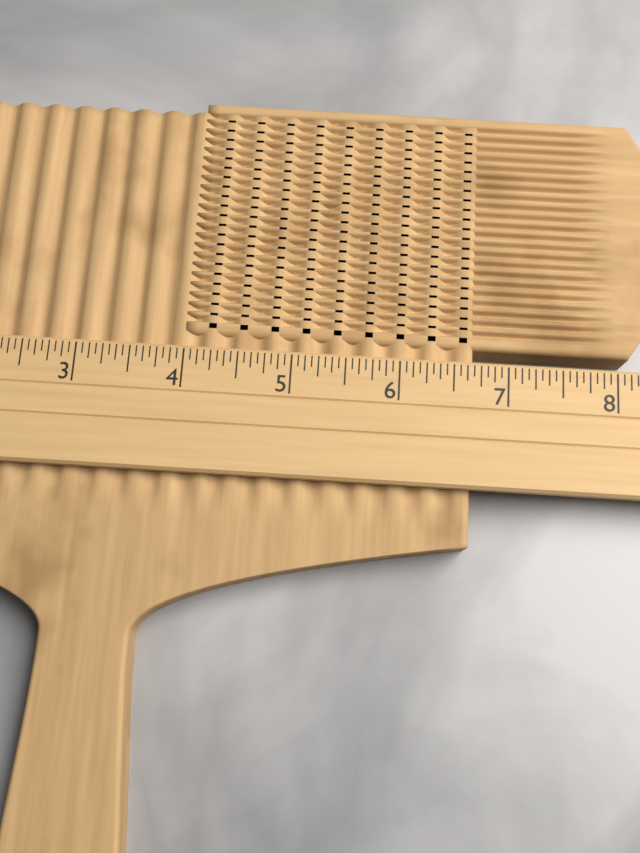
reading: 6.6875 (no unit)
